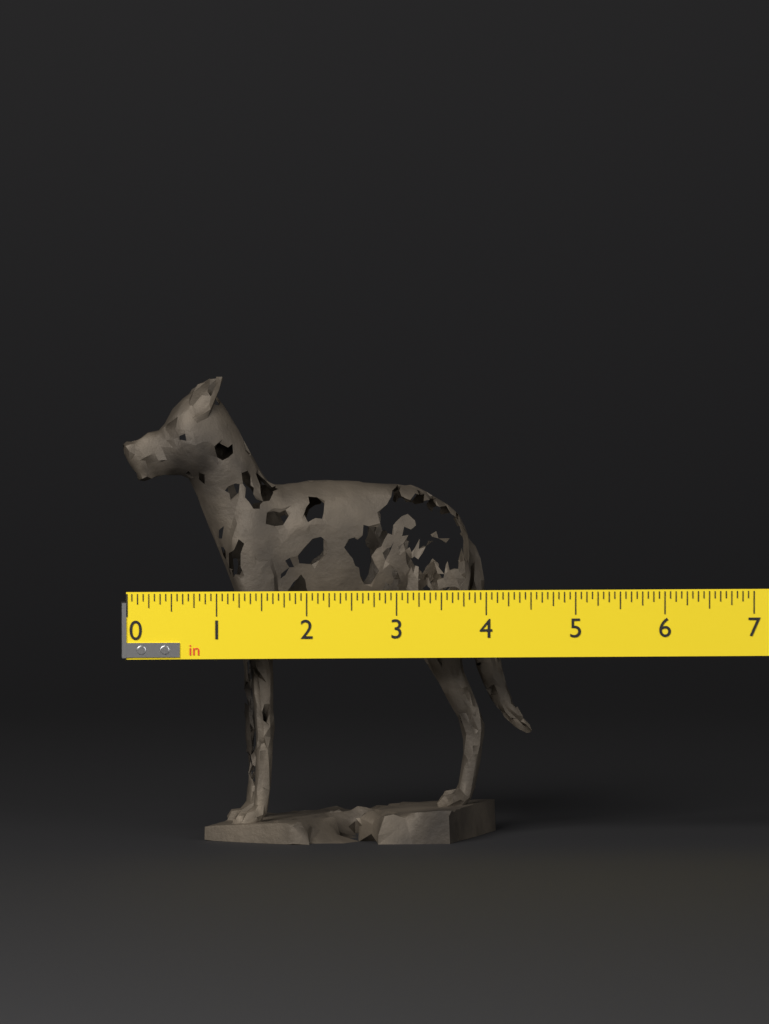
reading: 4.6250 in
